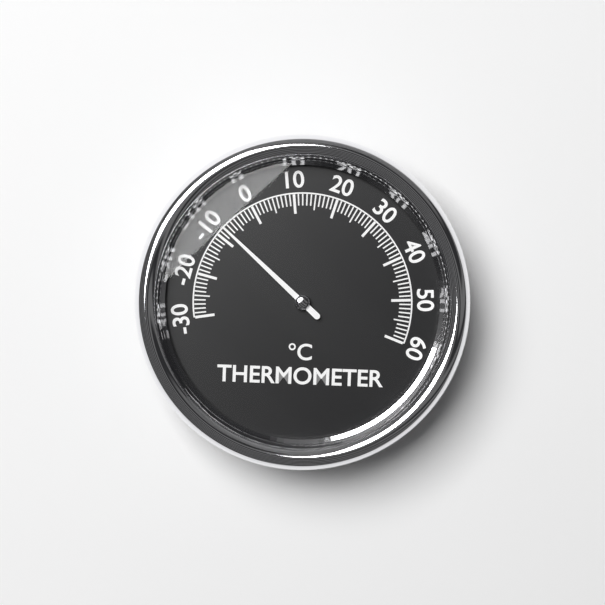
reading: -8 °C
